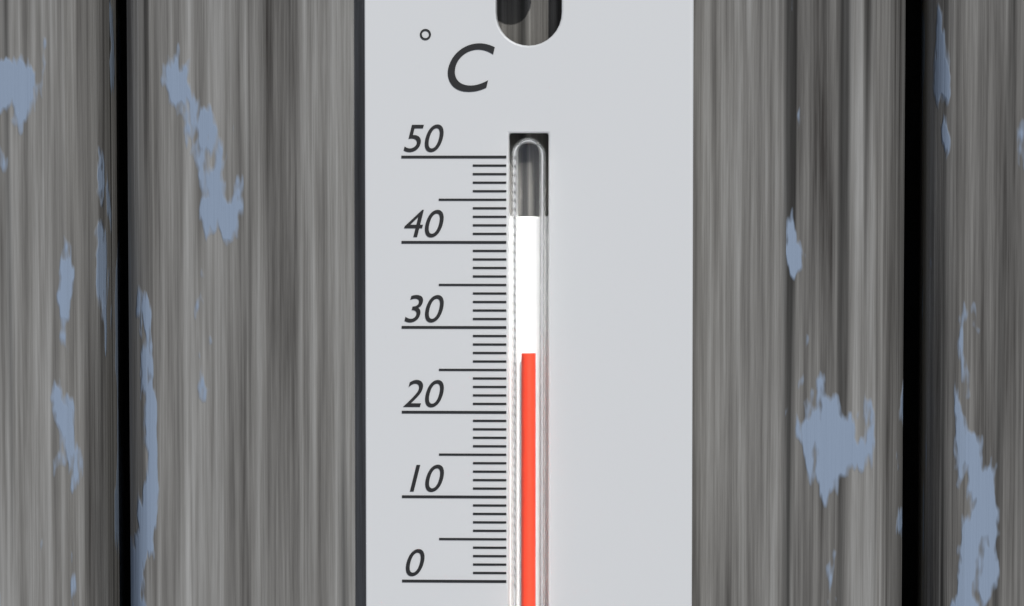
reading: 27 °C
